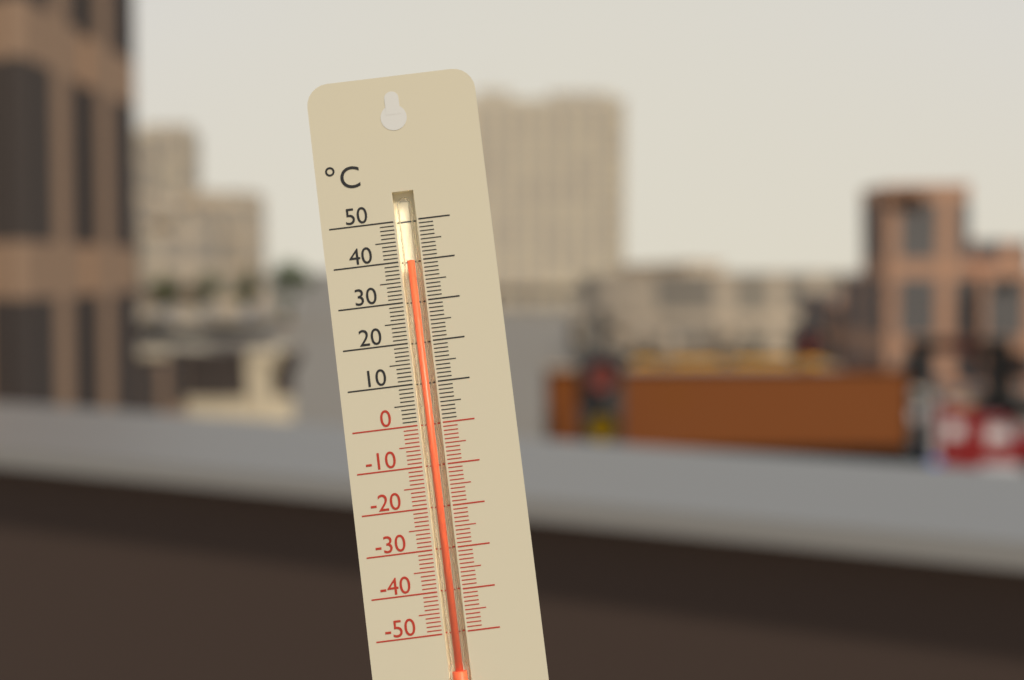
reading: 40 °C
